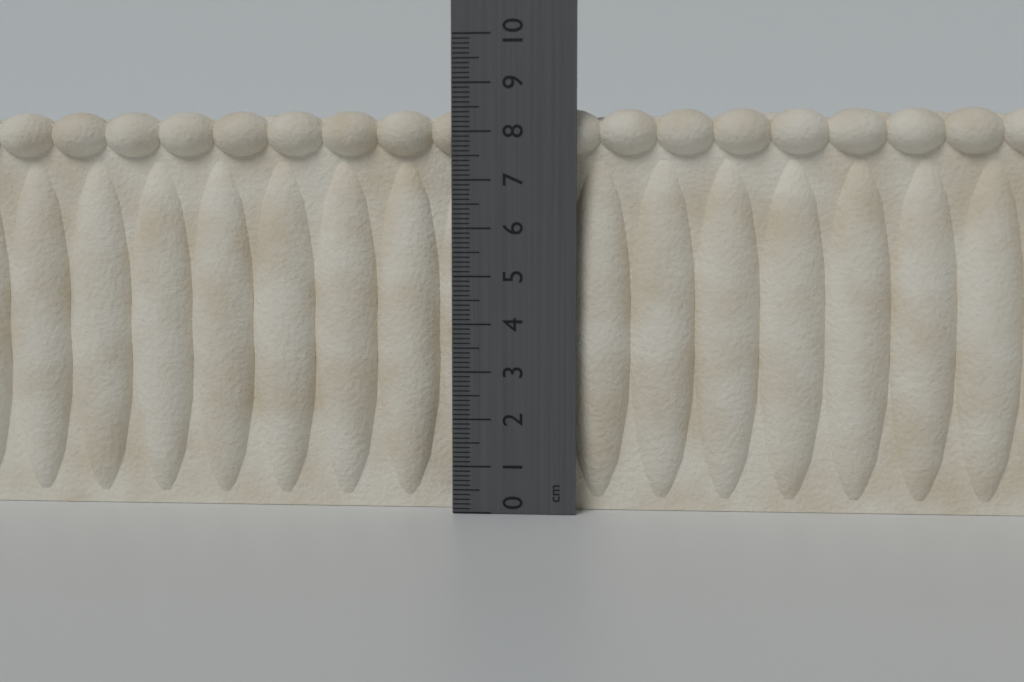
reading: 8.5 cm
